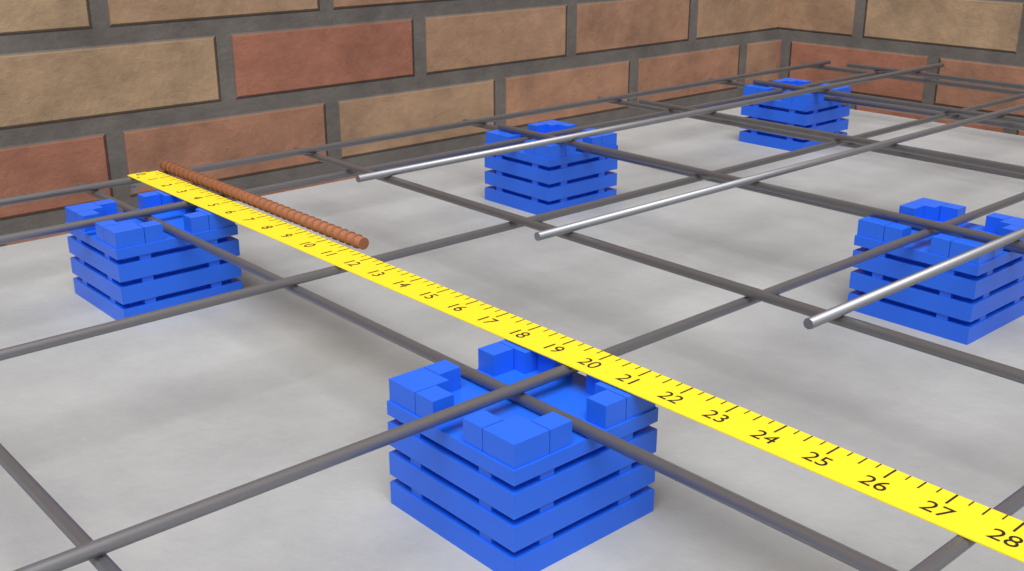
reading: 11.25 in
